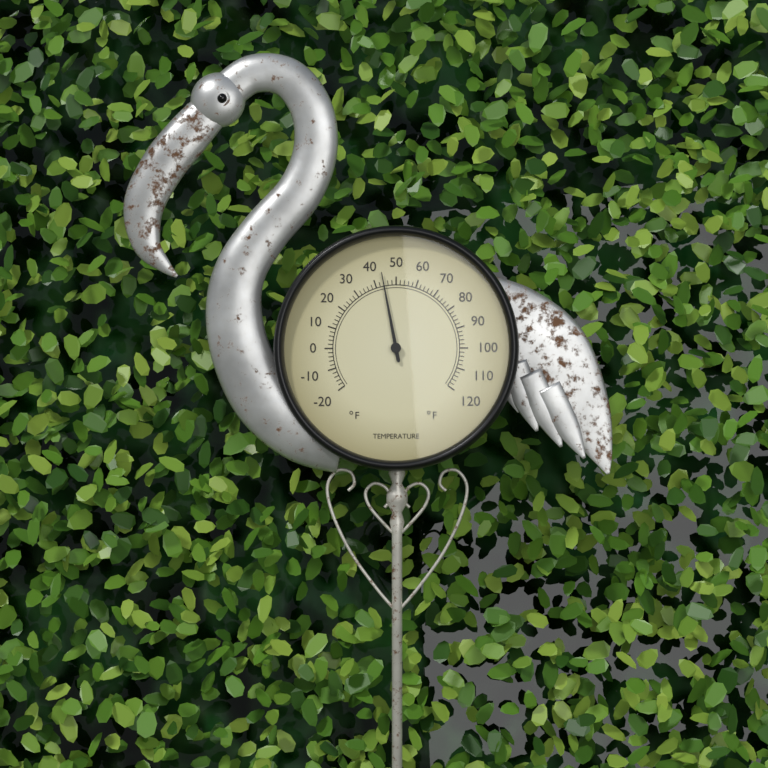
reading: 44 °F
